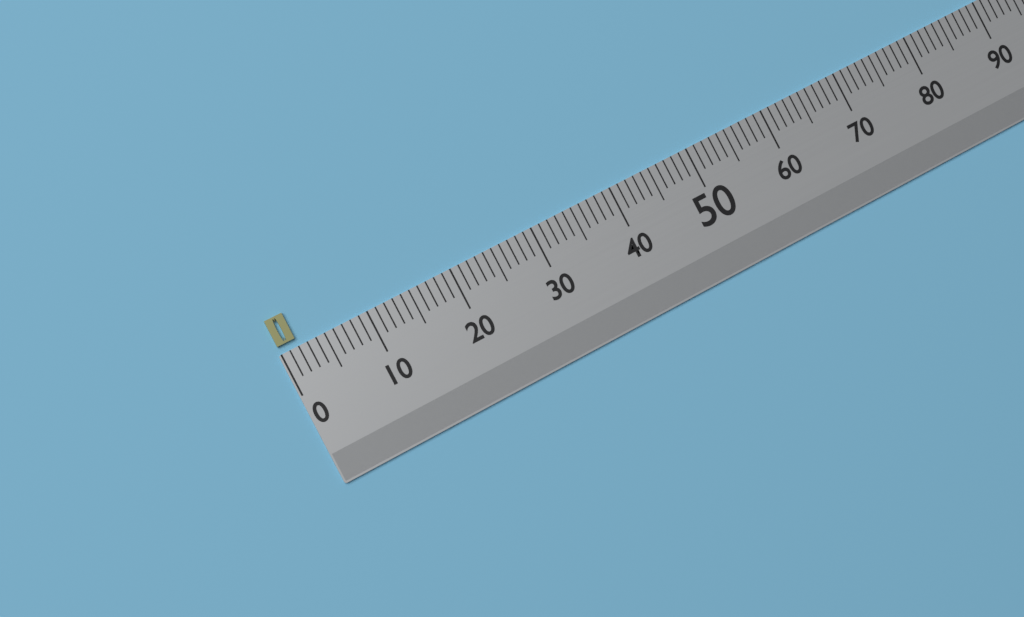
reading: 2 (no unit)
